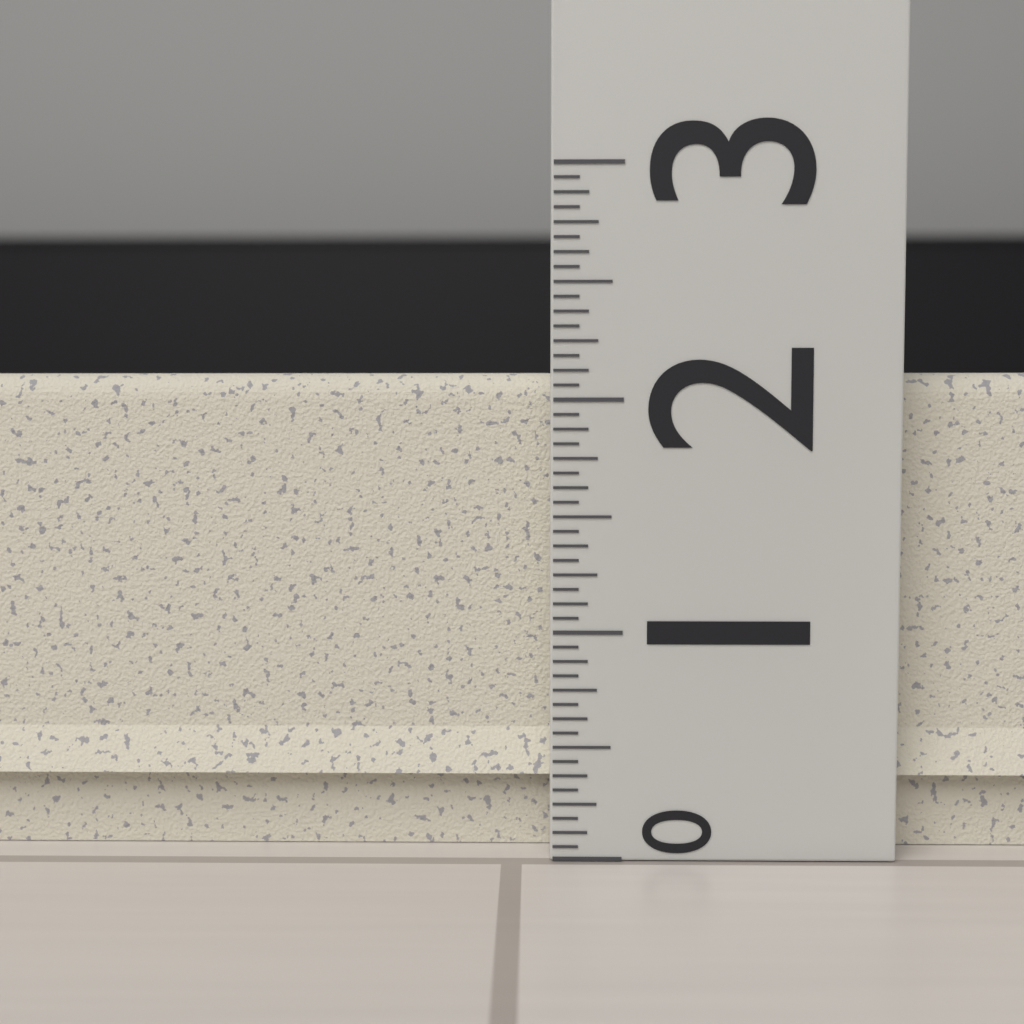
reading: 2.1250 (no unit)
